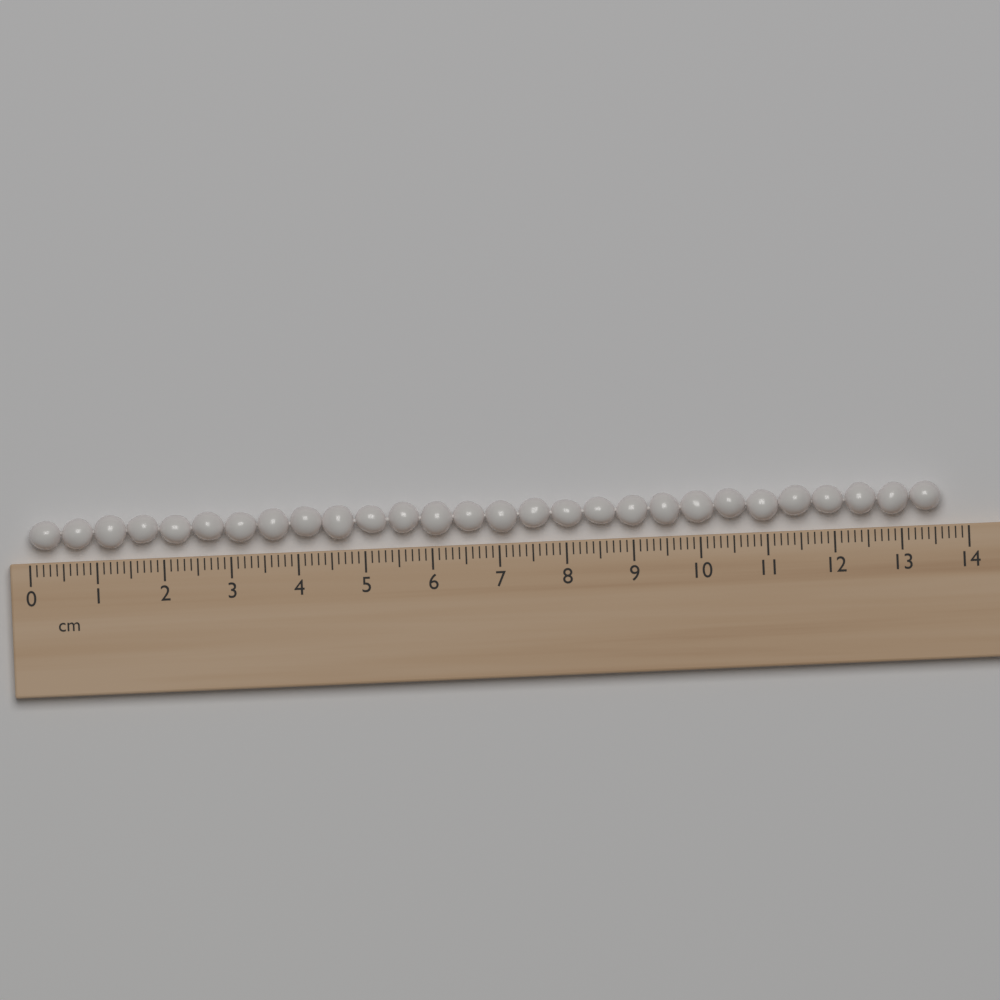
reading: 13.6 cm
